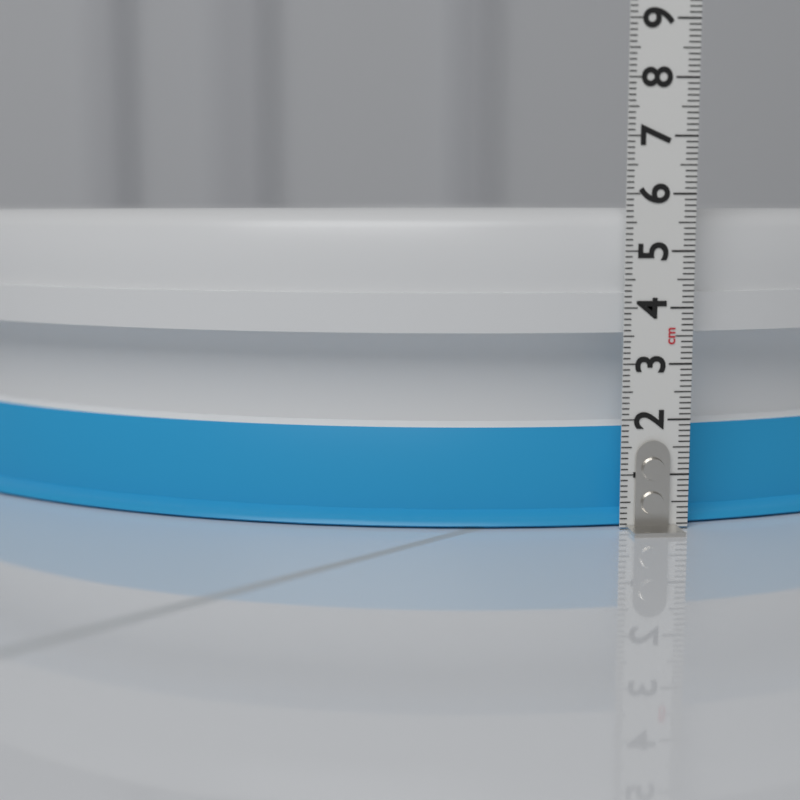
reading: 5.8 cm
